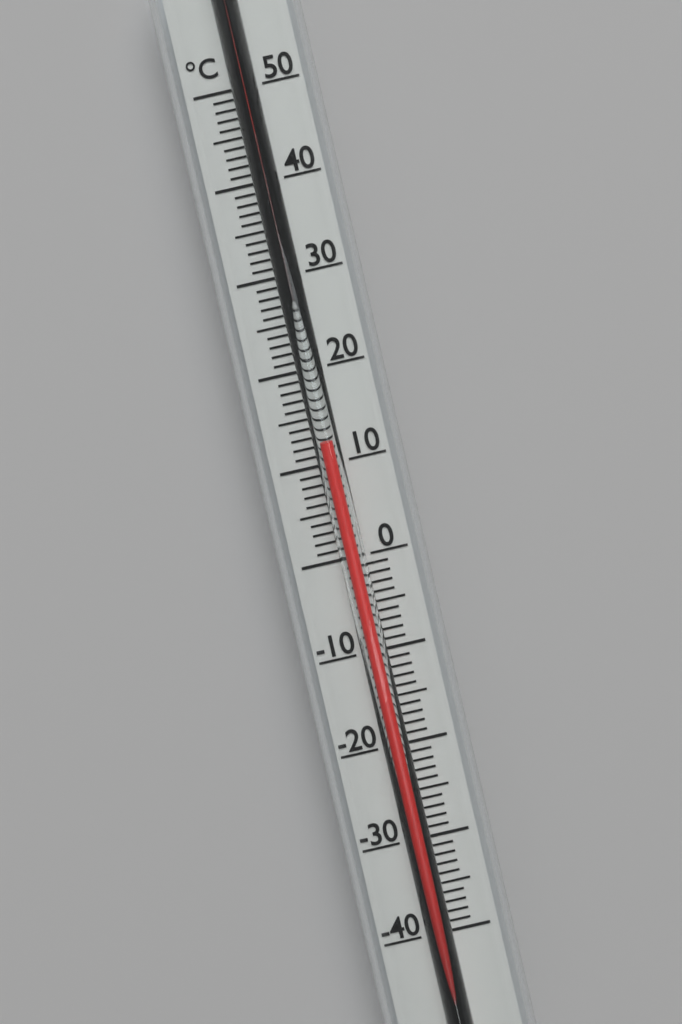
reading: 12 °C
